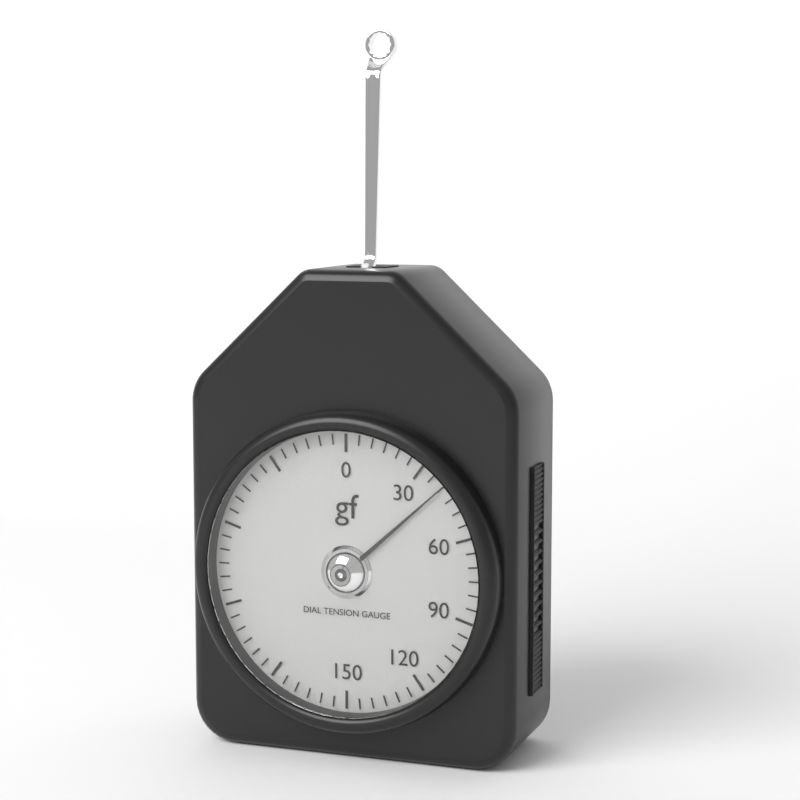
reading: 40 gf
